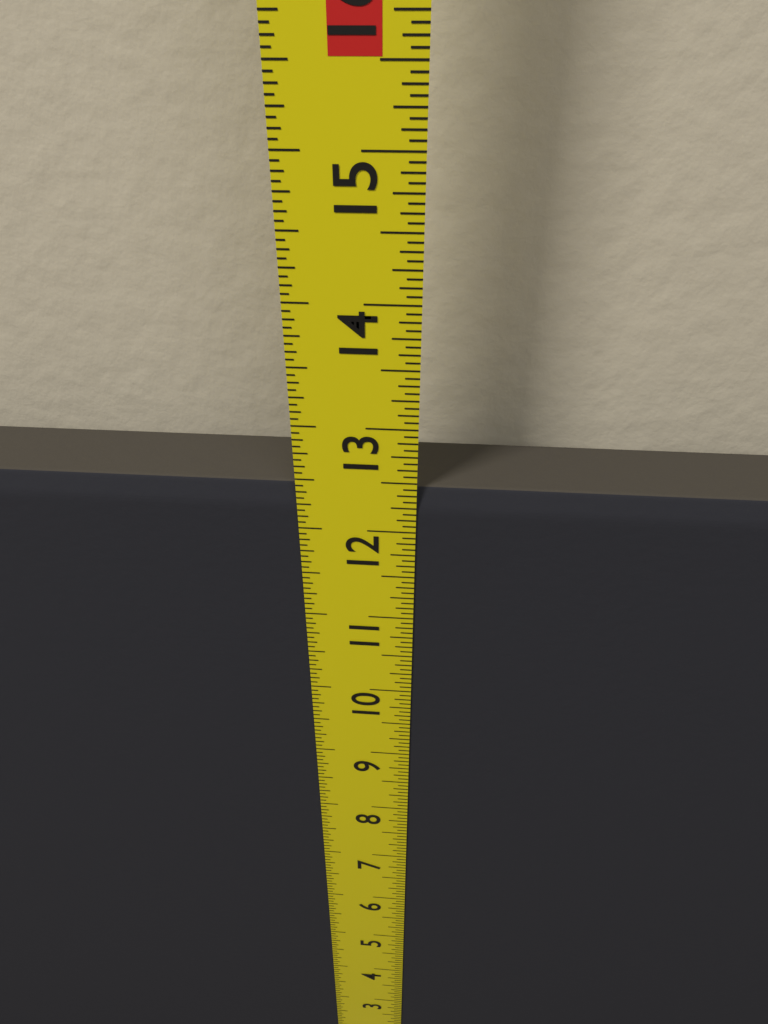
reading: 12.4375 in
